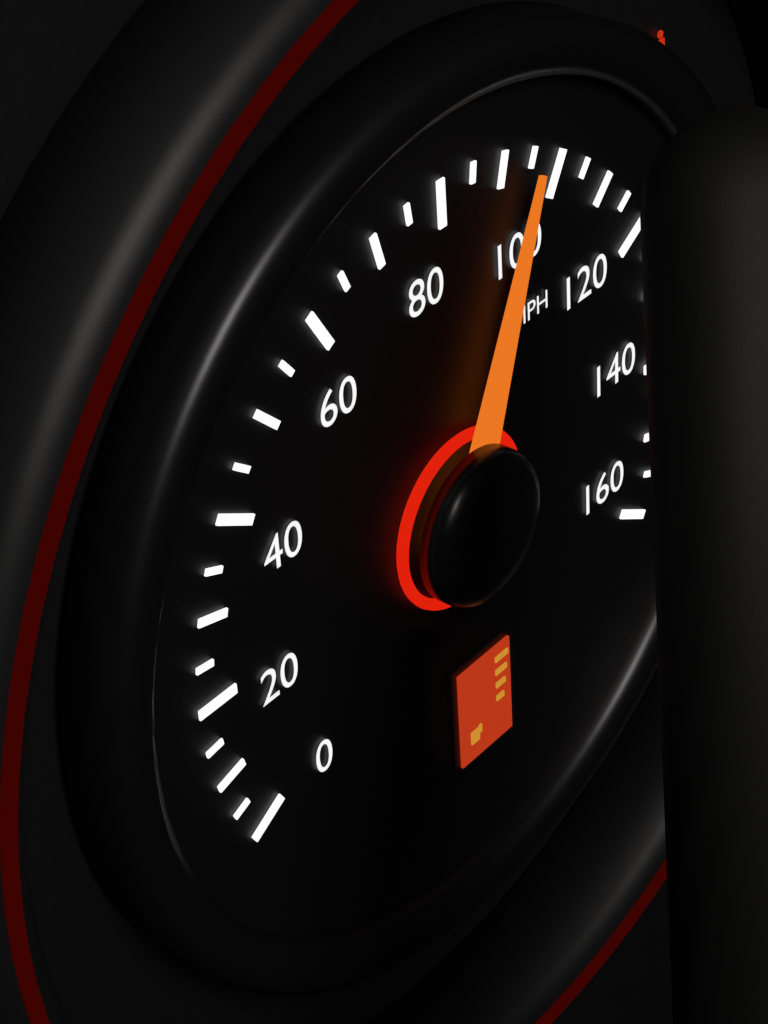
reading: 95 mph
